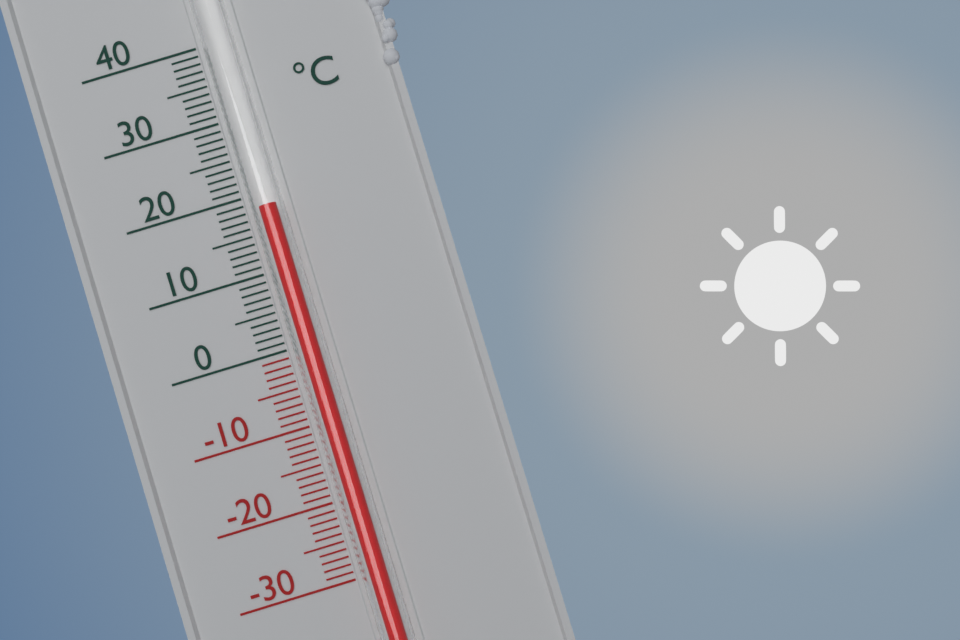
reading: 18 °C
